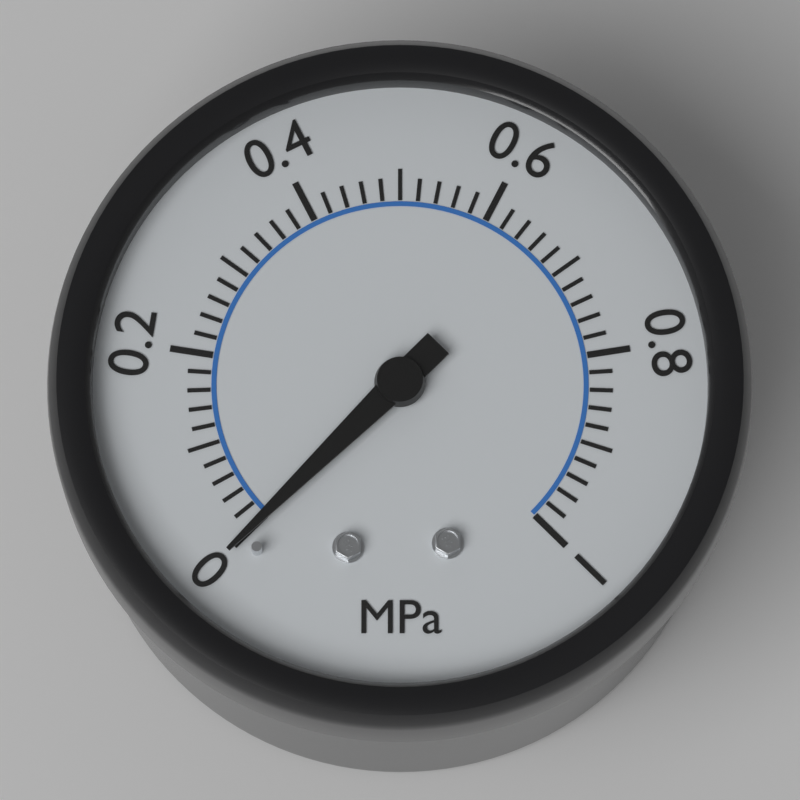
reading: 0.00 MPa
